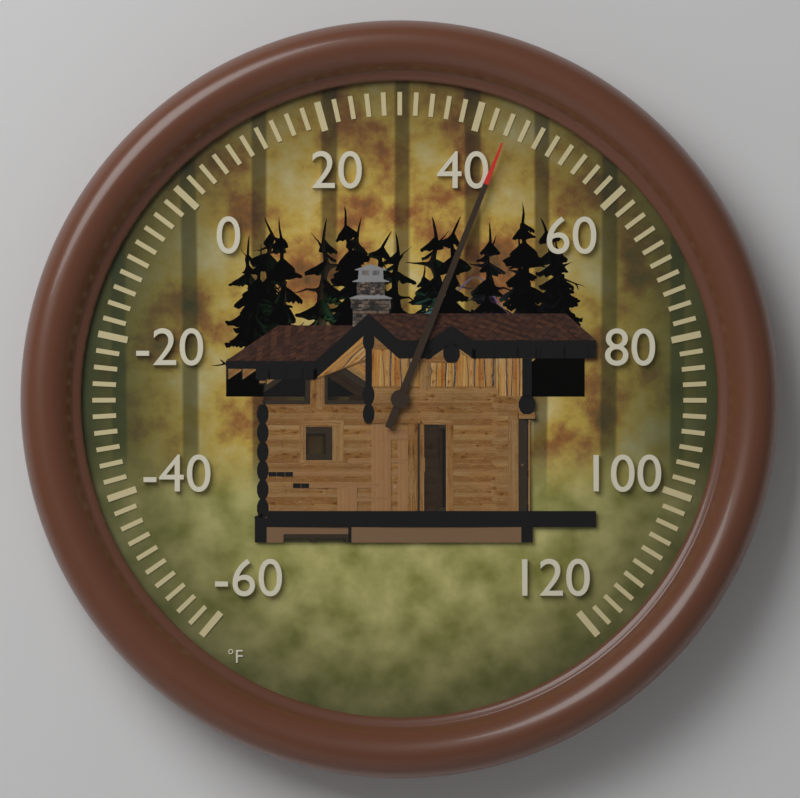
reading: 44 °F
